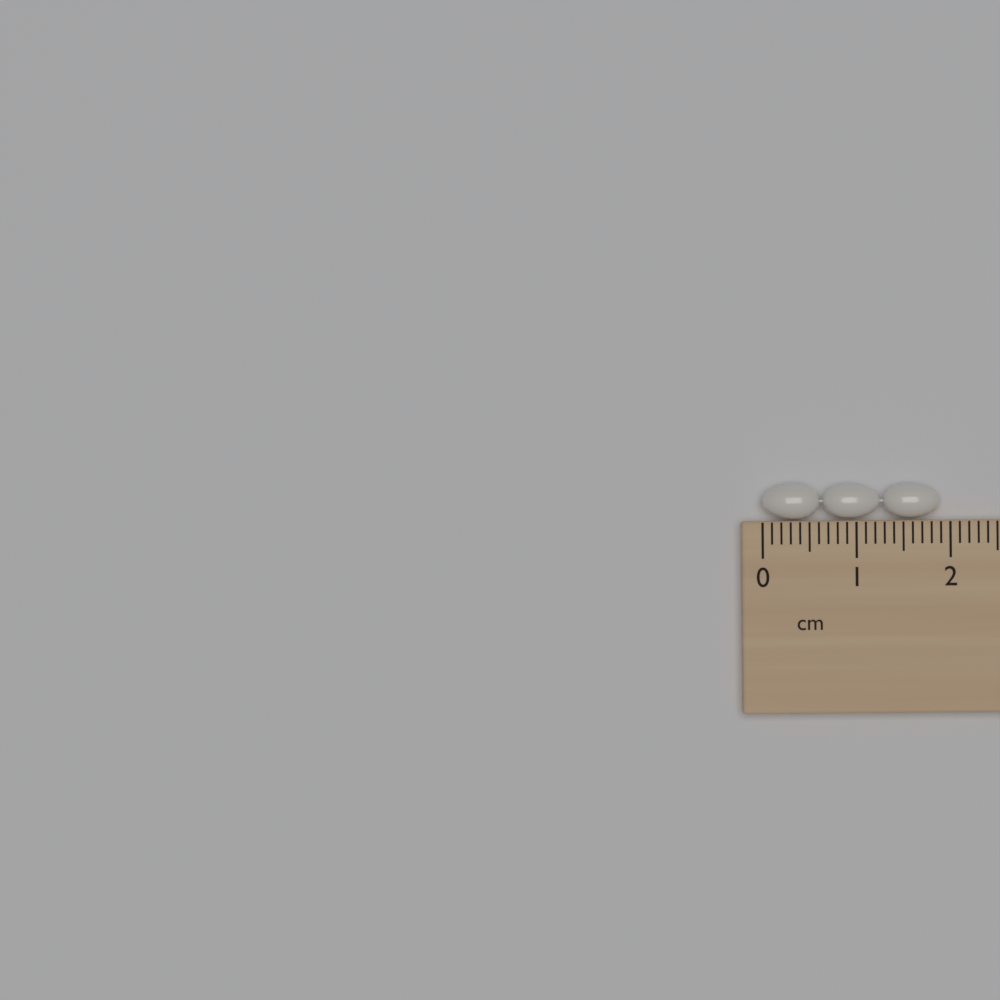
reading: 1.9 cm
